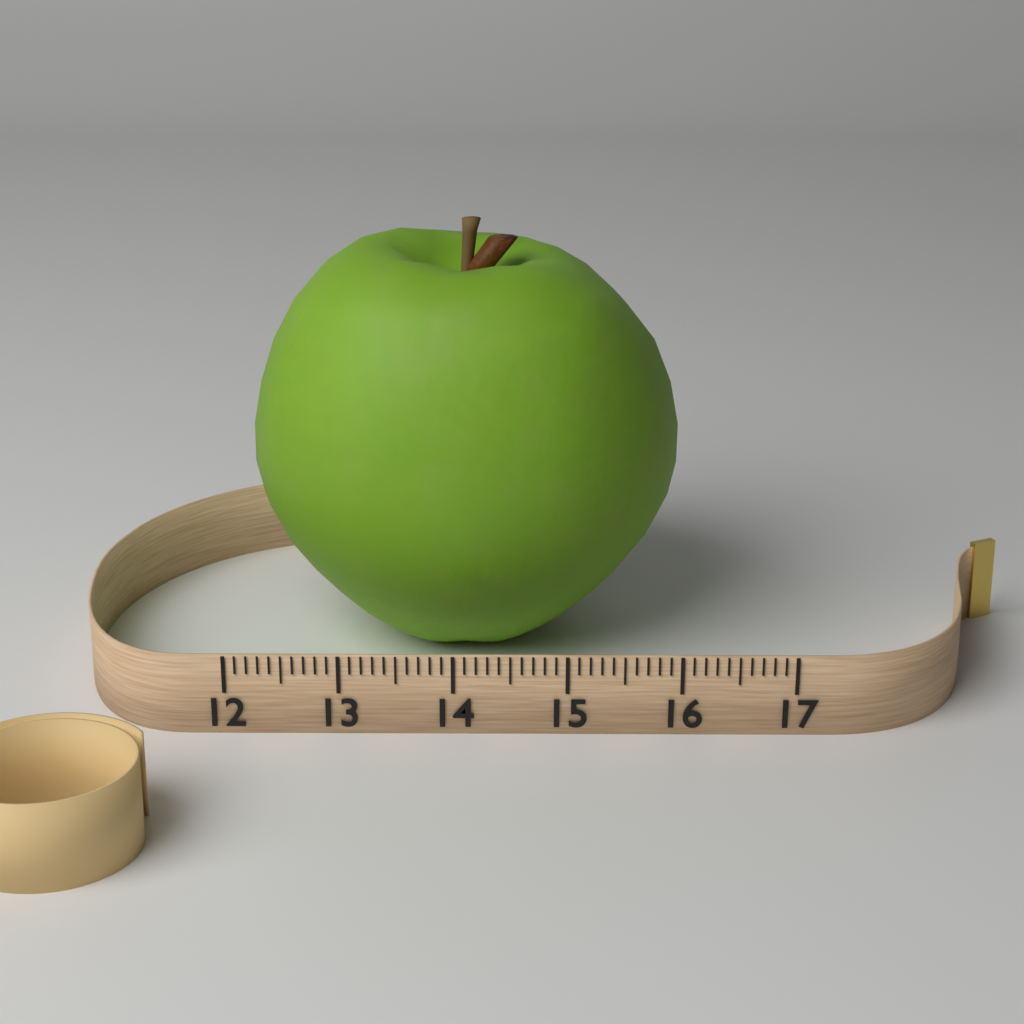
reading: 16.1 (no unit)
